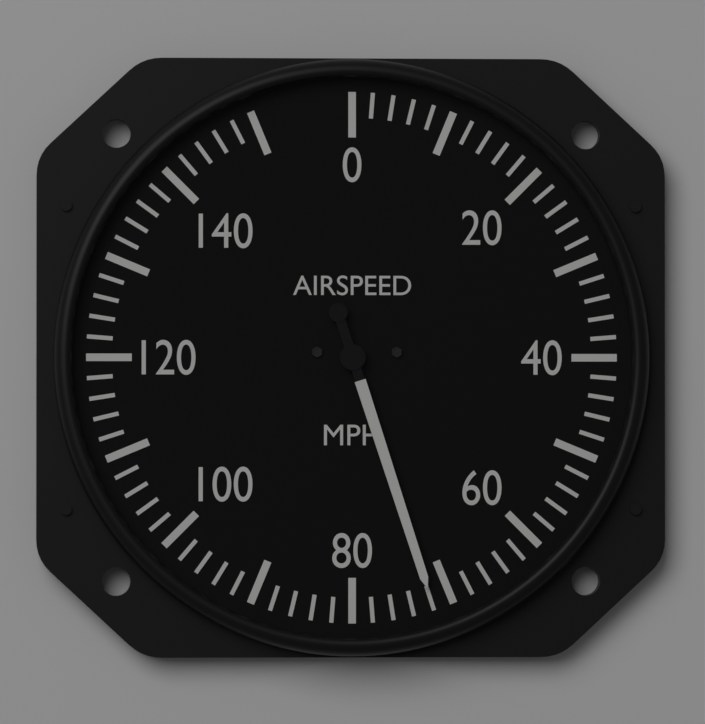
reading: 72 mph
